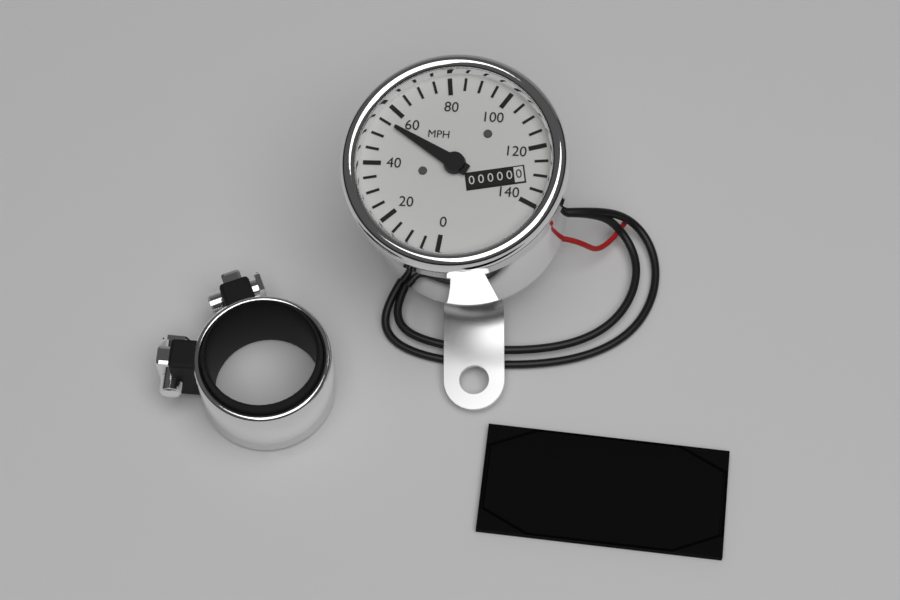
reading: 55 MPH
